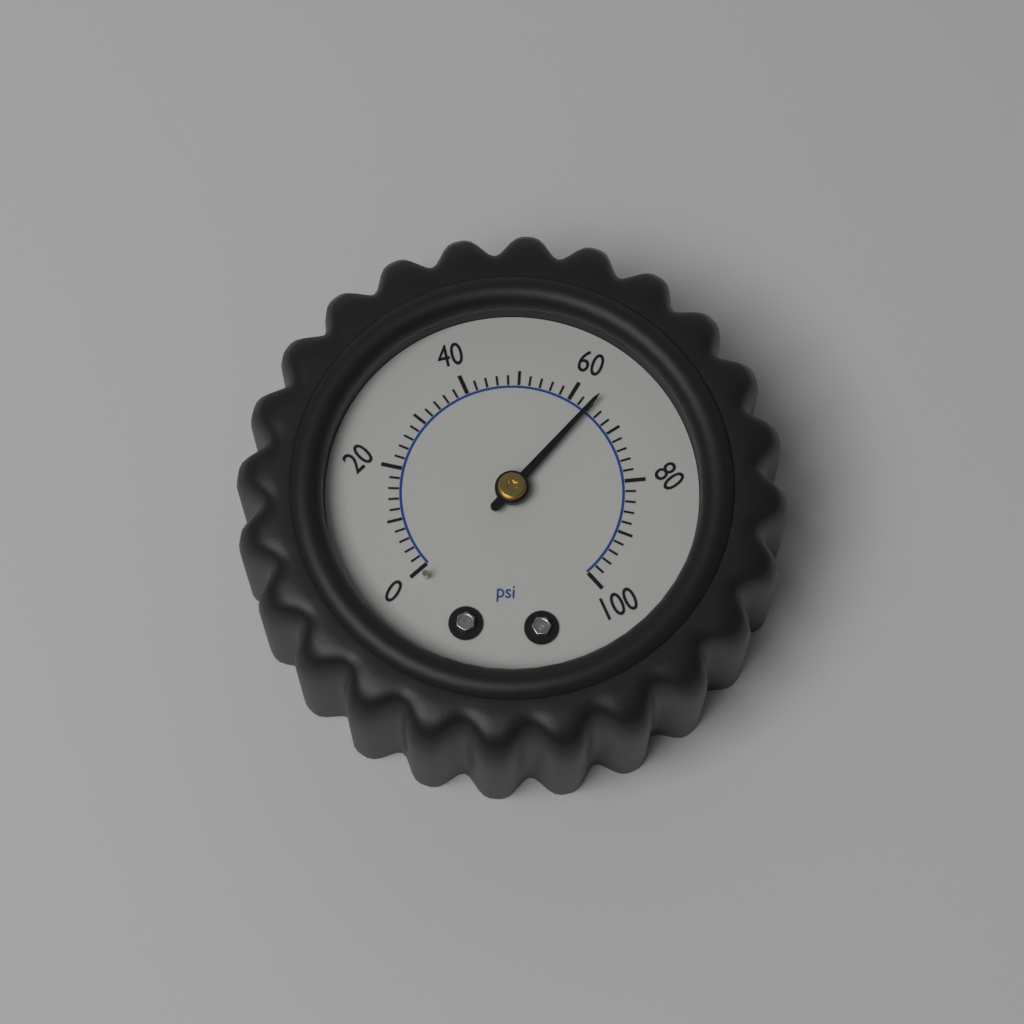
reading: 64 psi
